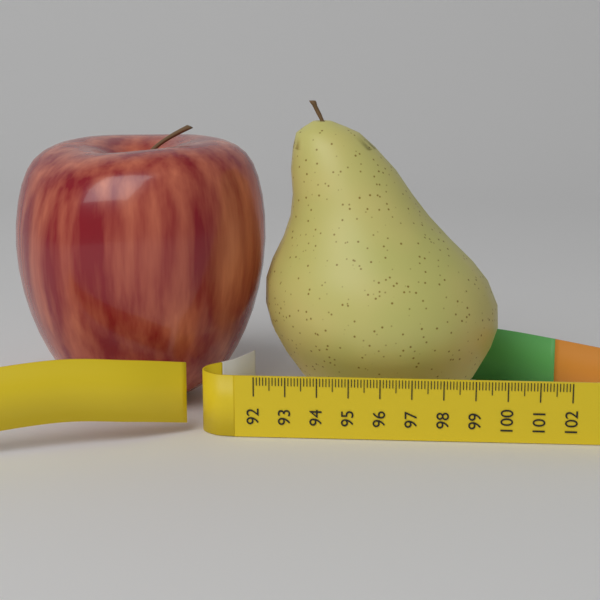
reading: 99.9 (no unit)
